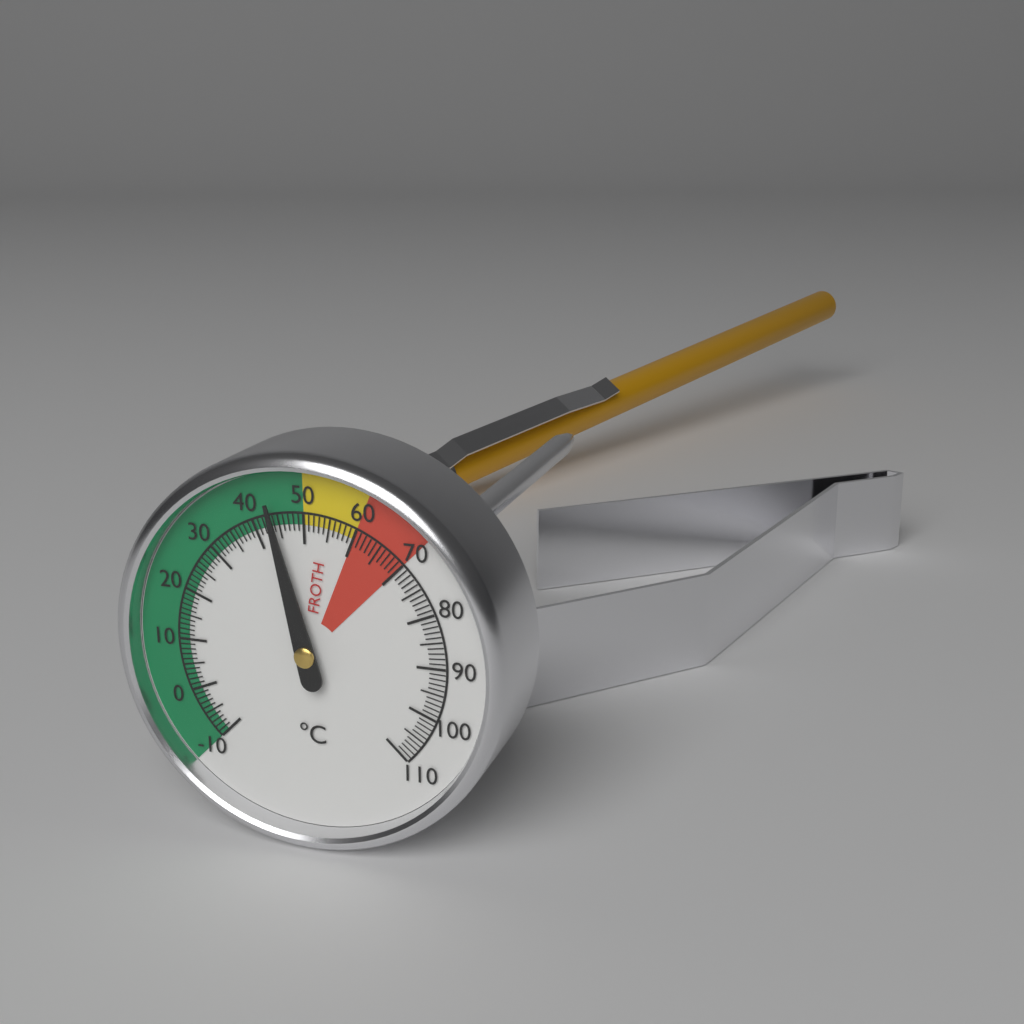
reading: 44 °C
